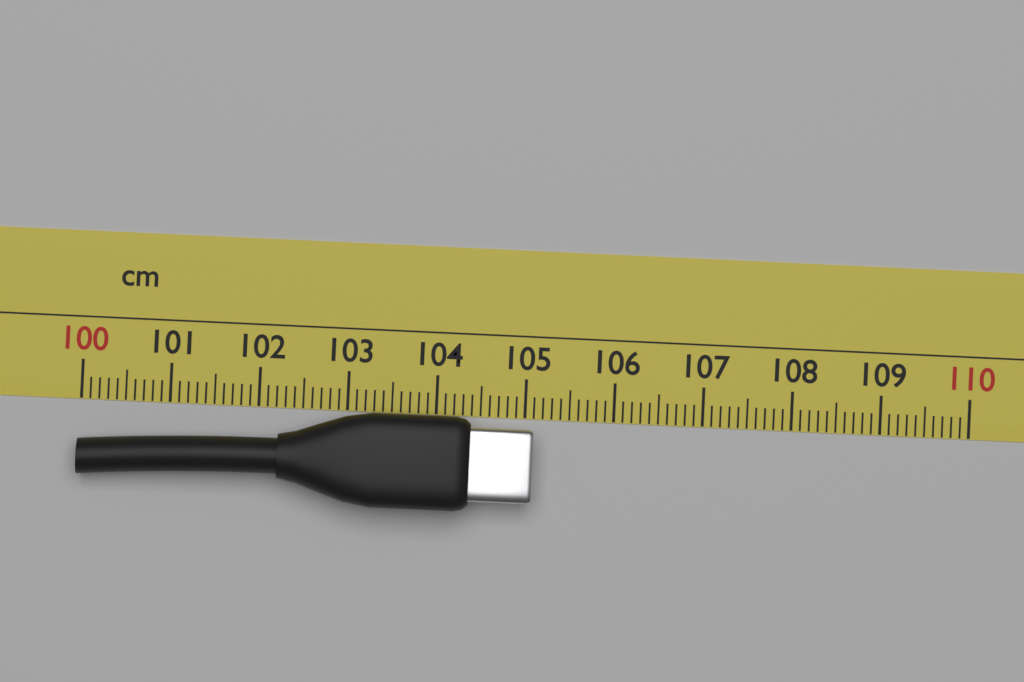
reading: 105.1 cm
